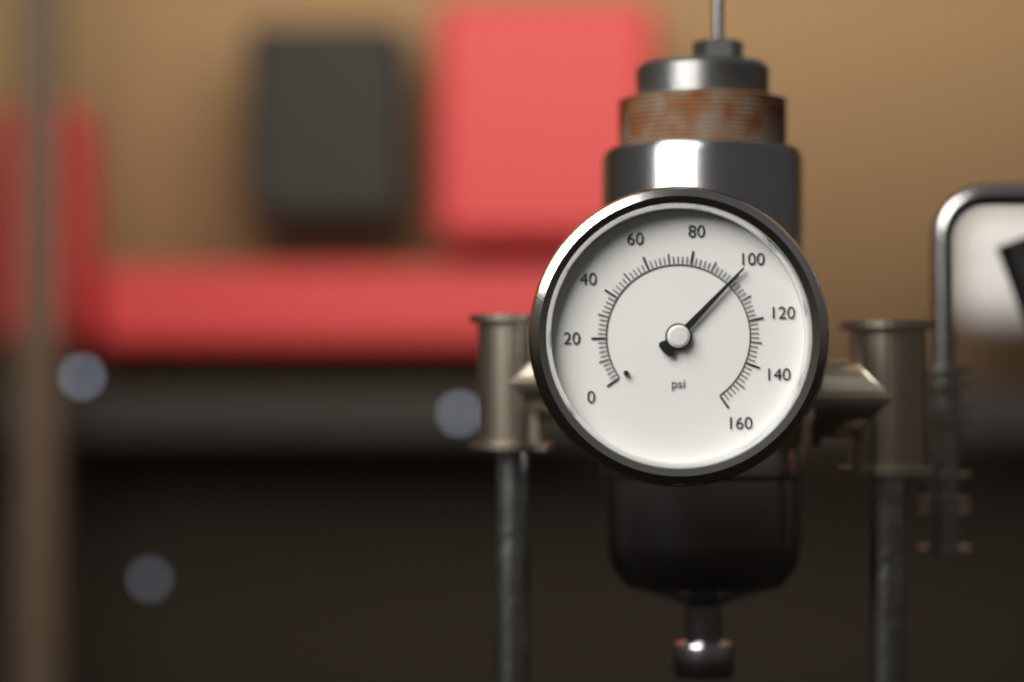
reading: 100 psi
